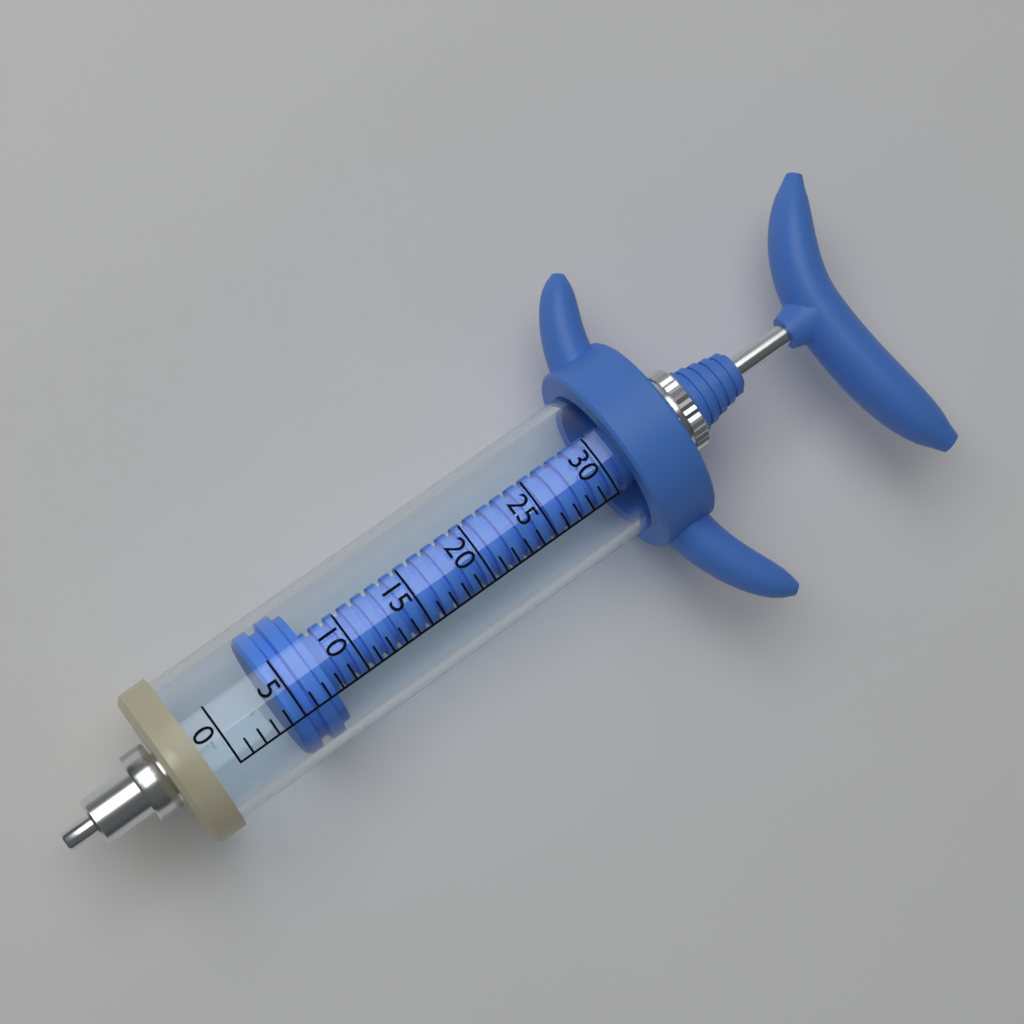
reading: 4 (no unit)
